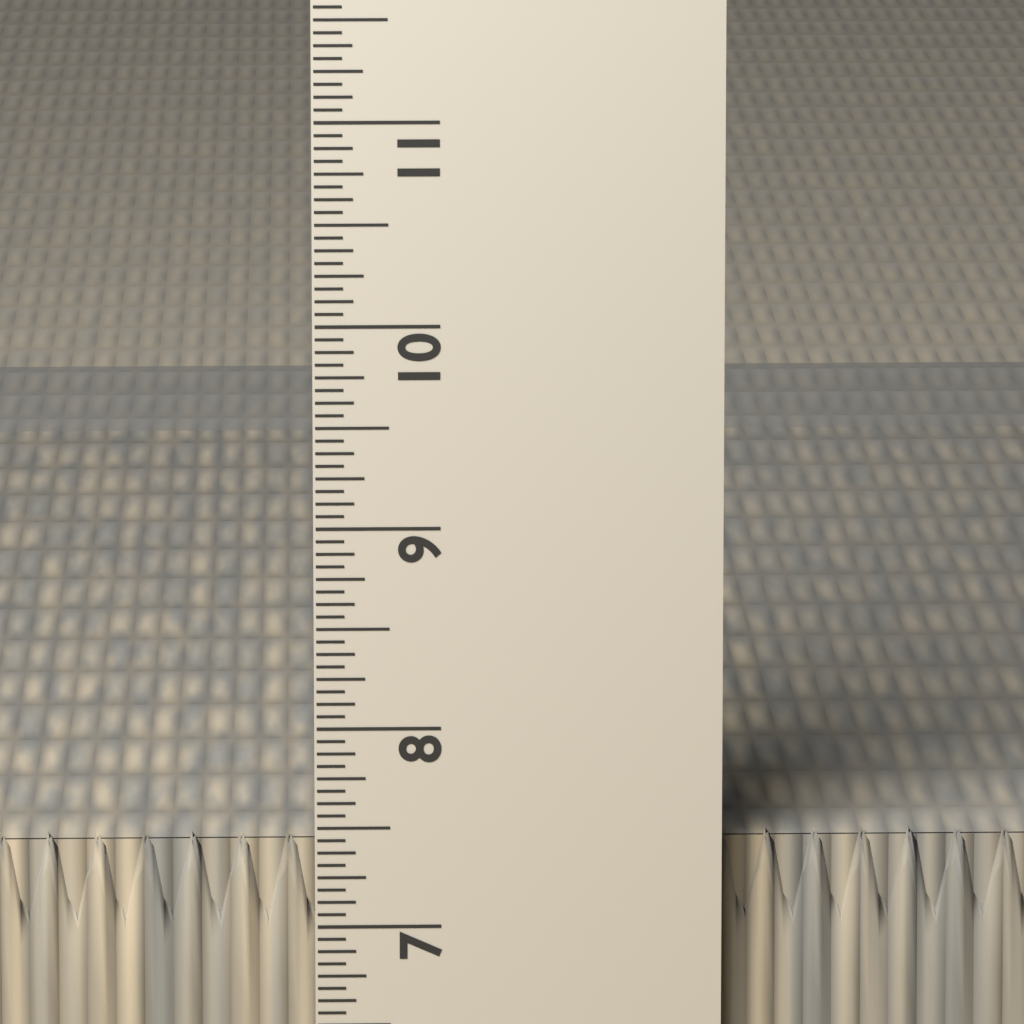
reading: 7.4375 in
